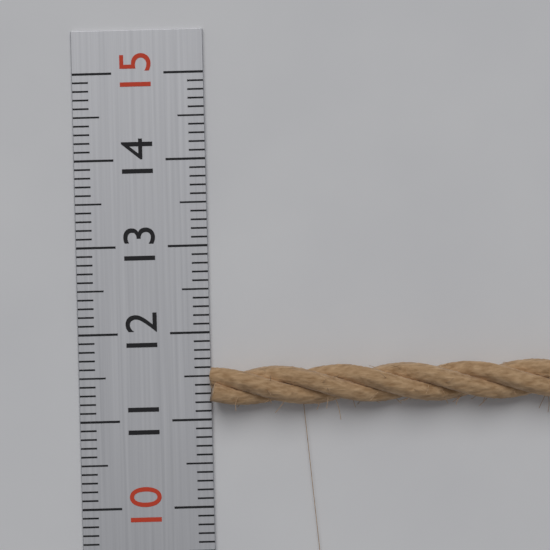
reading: 11.6 (no unit)
